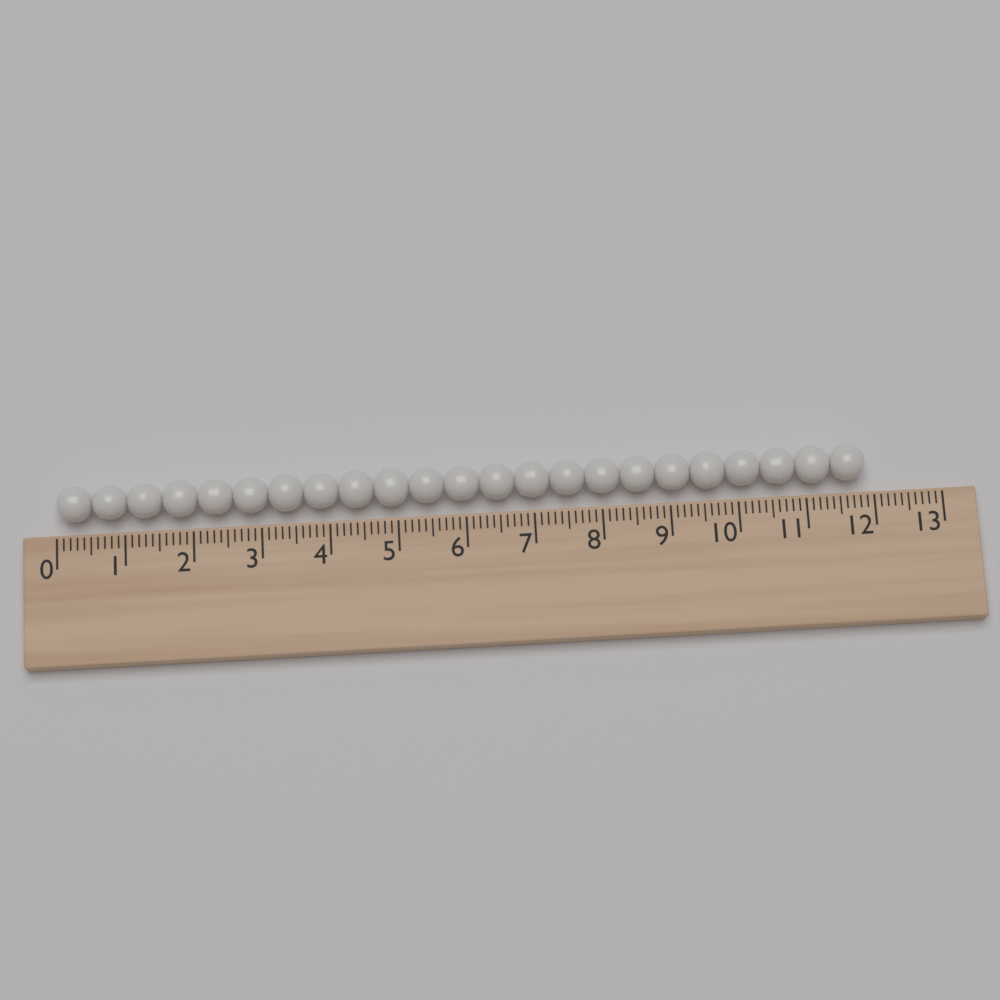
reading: 11.9 (no unit)
